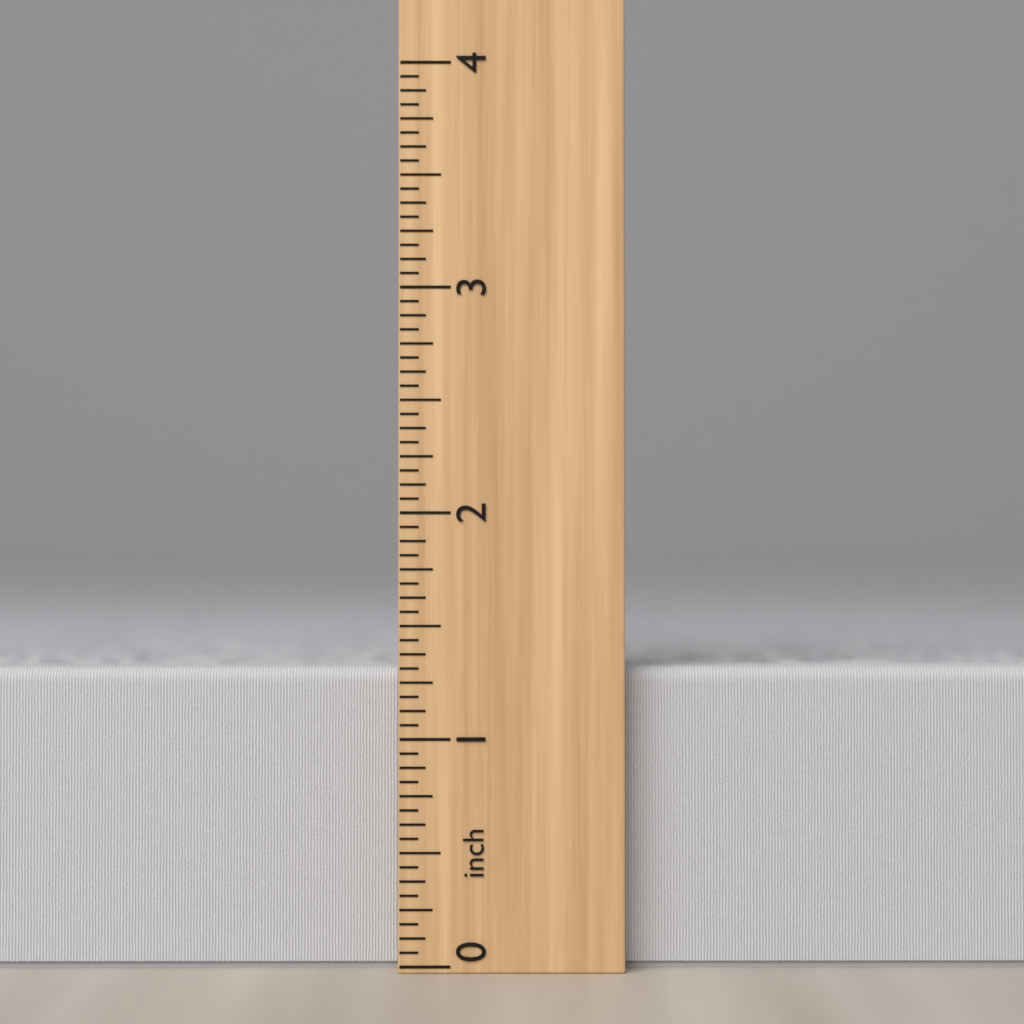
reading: 1.3125 inch
